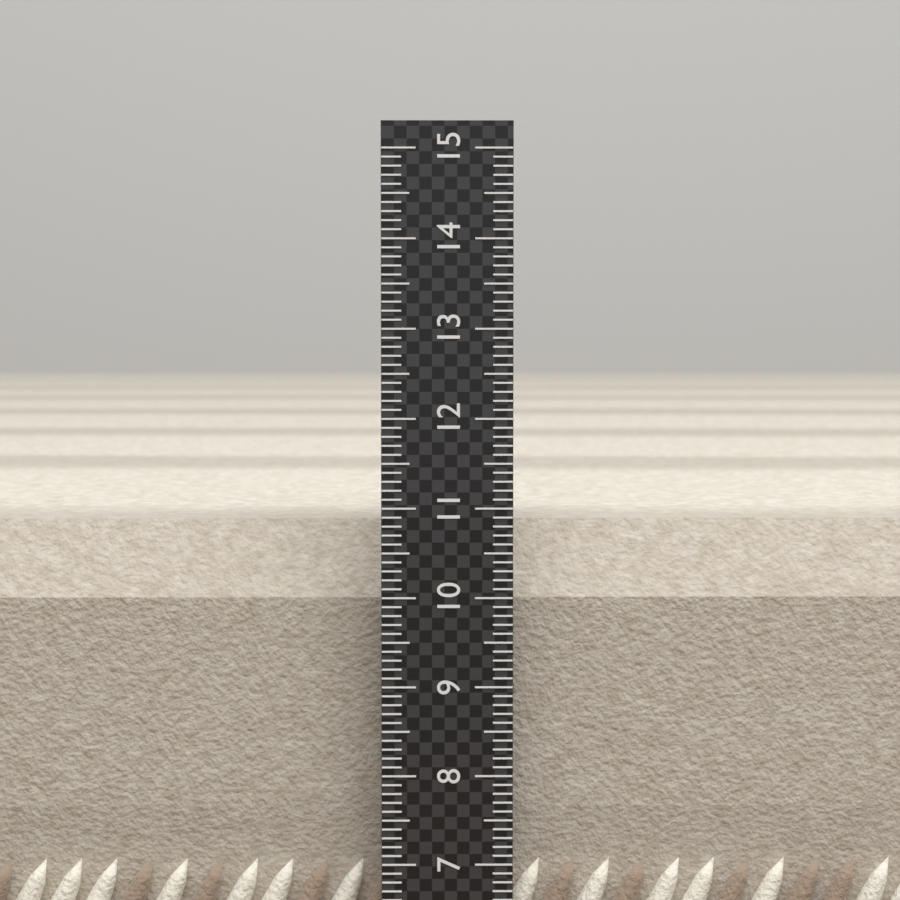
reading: 10.8 (no unit)
